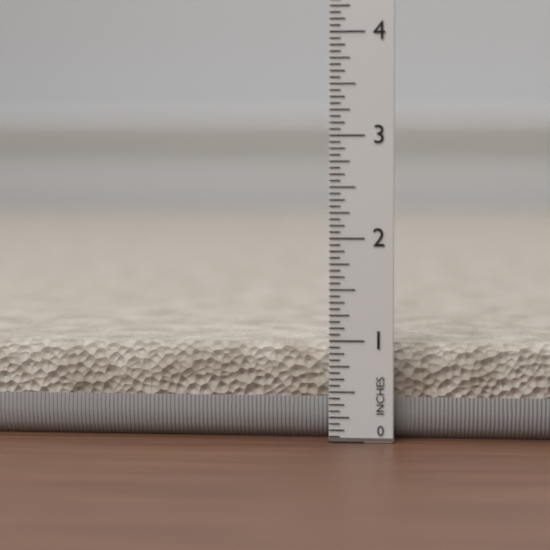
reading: 0.9375 in
